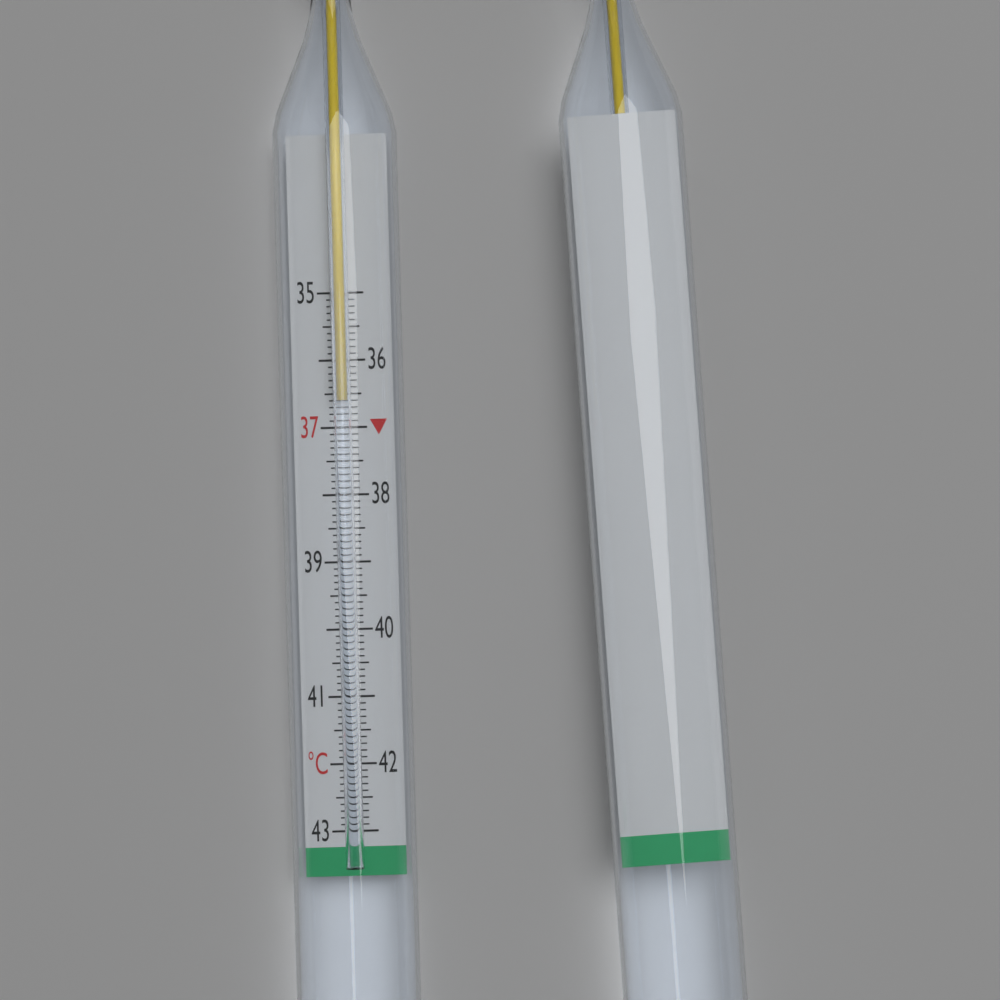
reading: 36.6 °C
